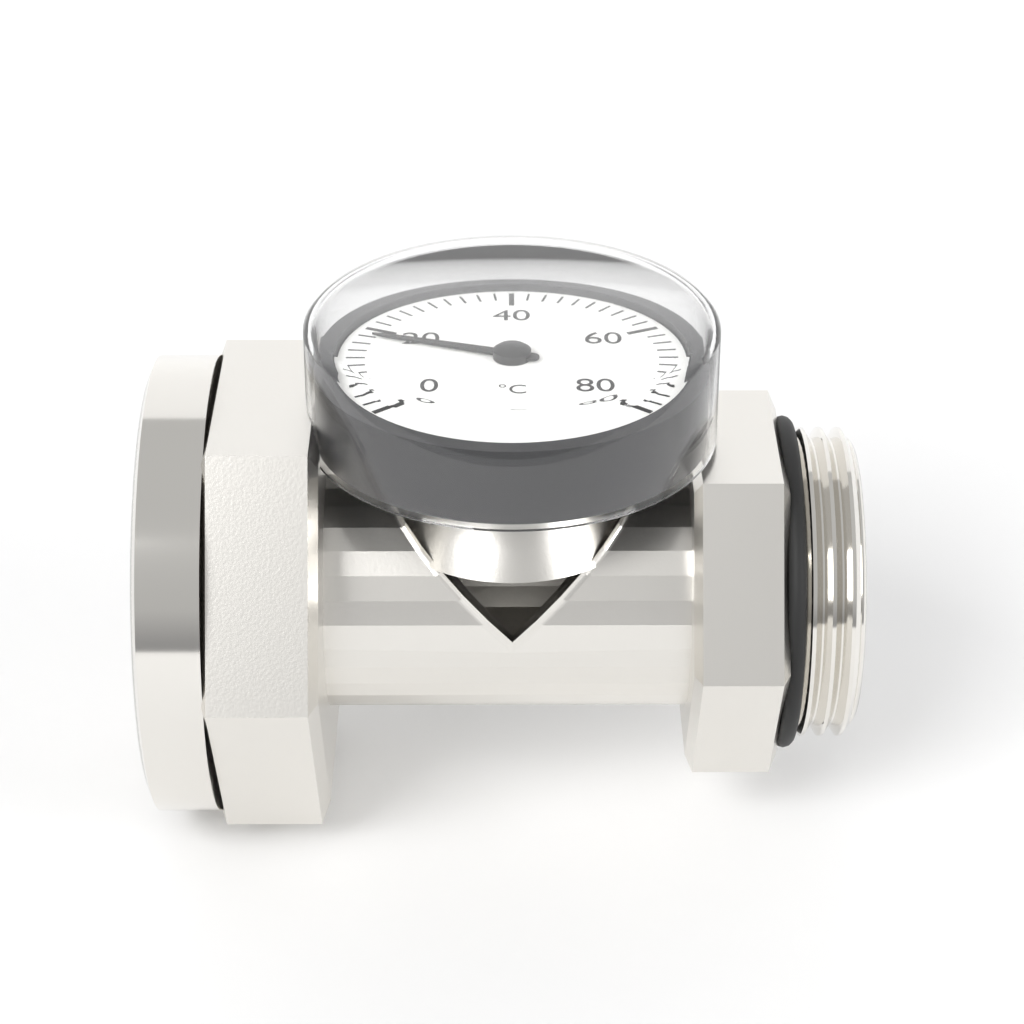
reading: 18 °C
